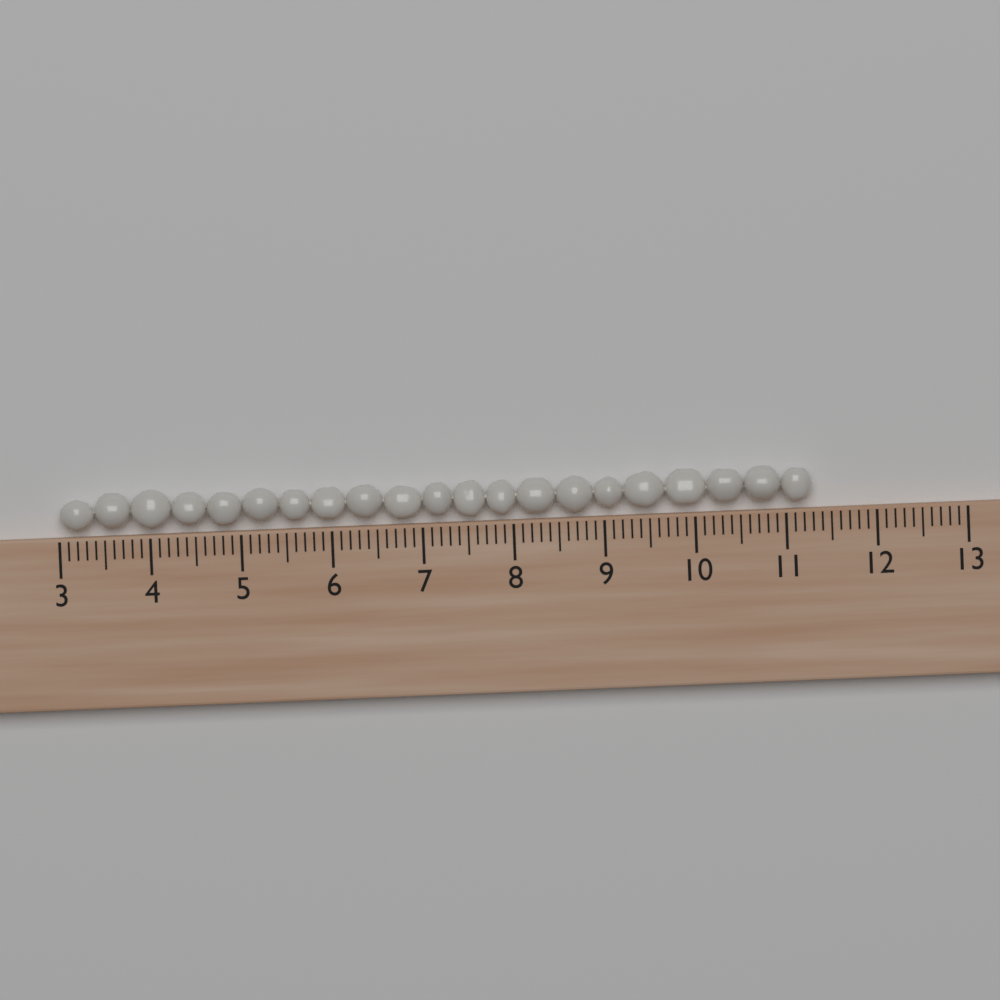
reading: 11.3 (no unit)
